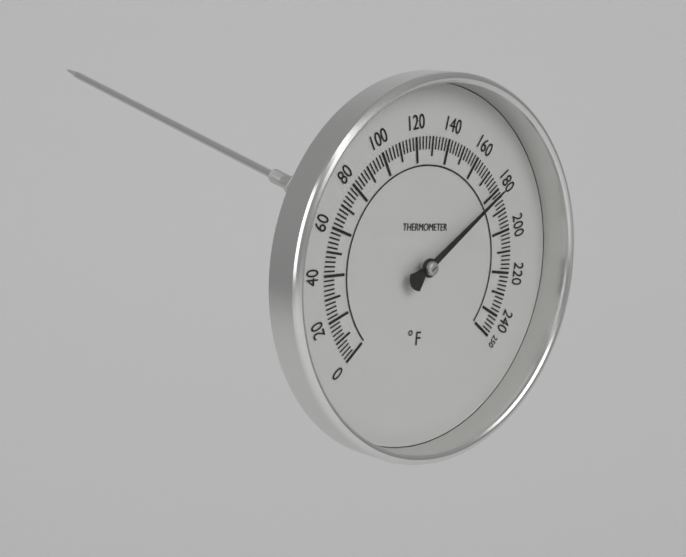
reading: 180 °F
